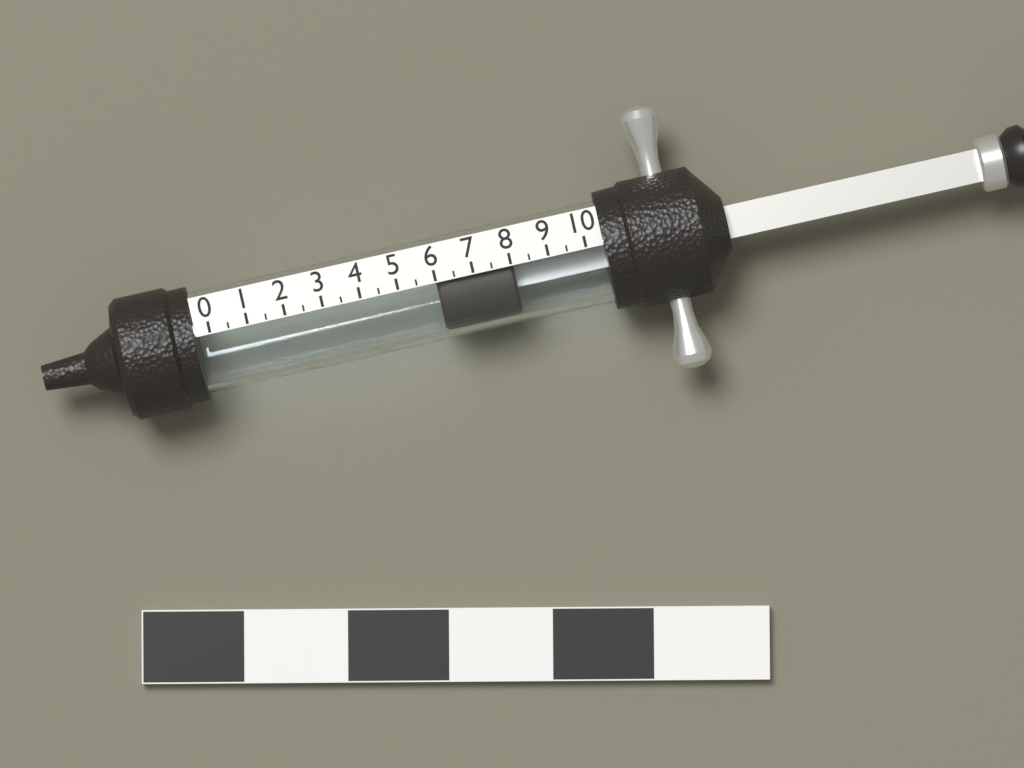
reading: 6.0 (no unit)
